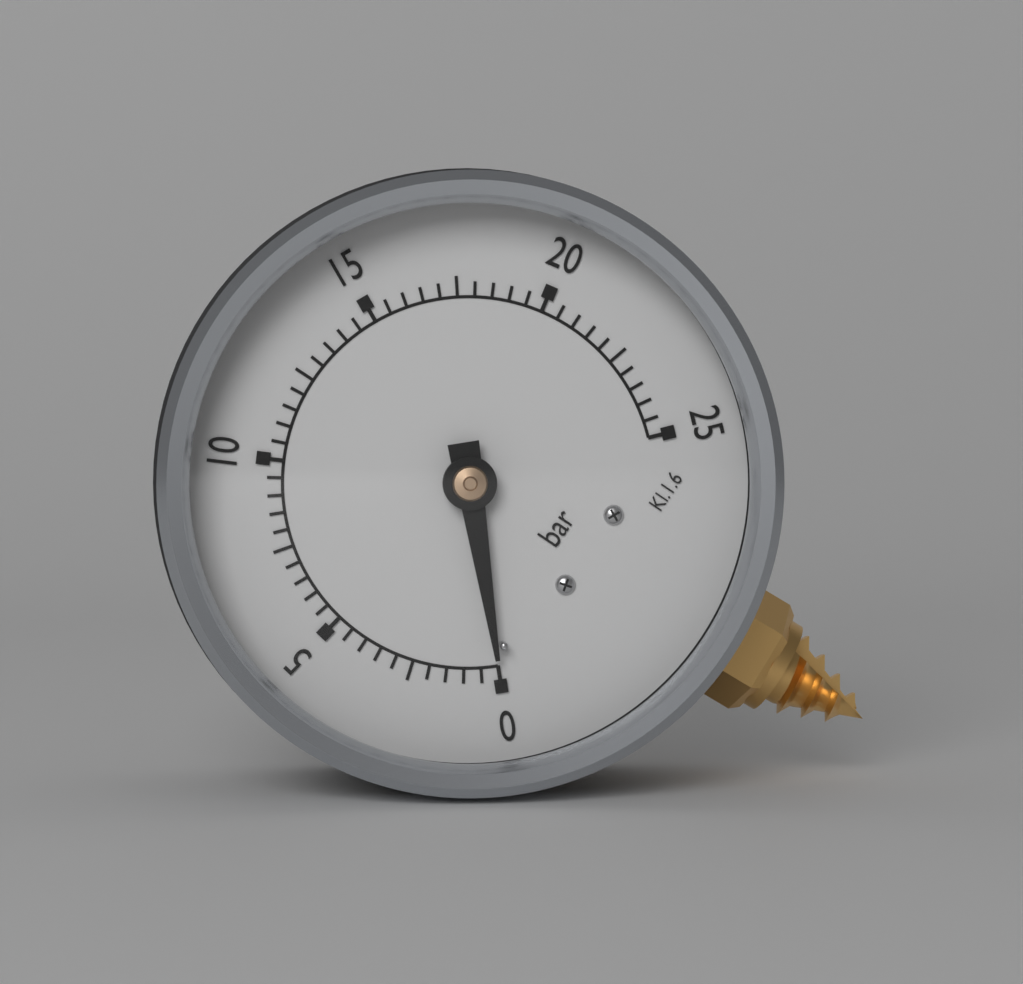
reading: 0.0 bar
